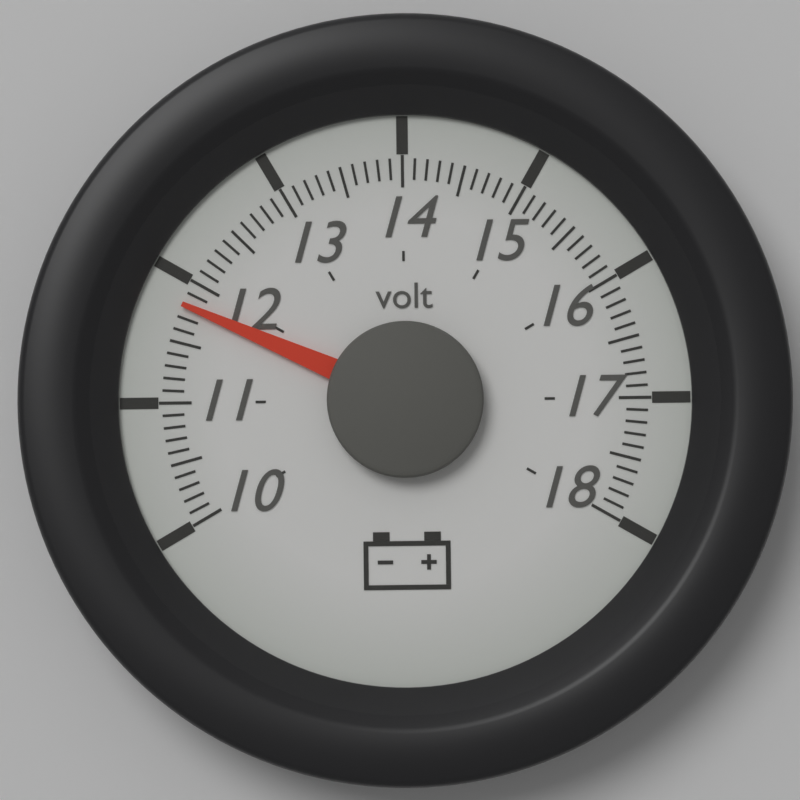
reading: 11.8 volt
